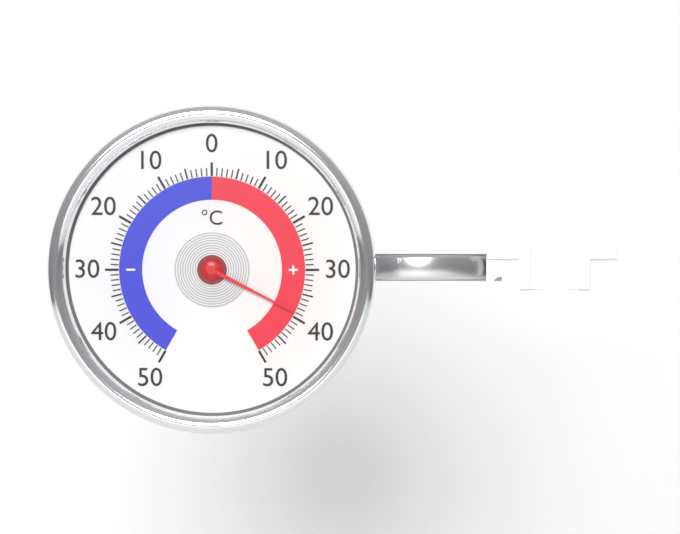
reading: 39 °C
